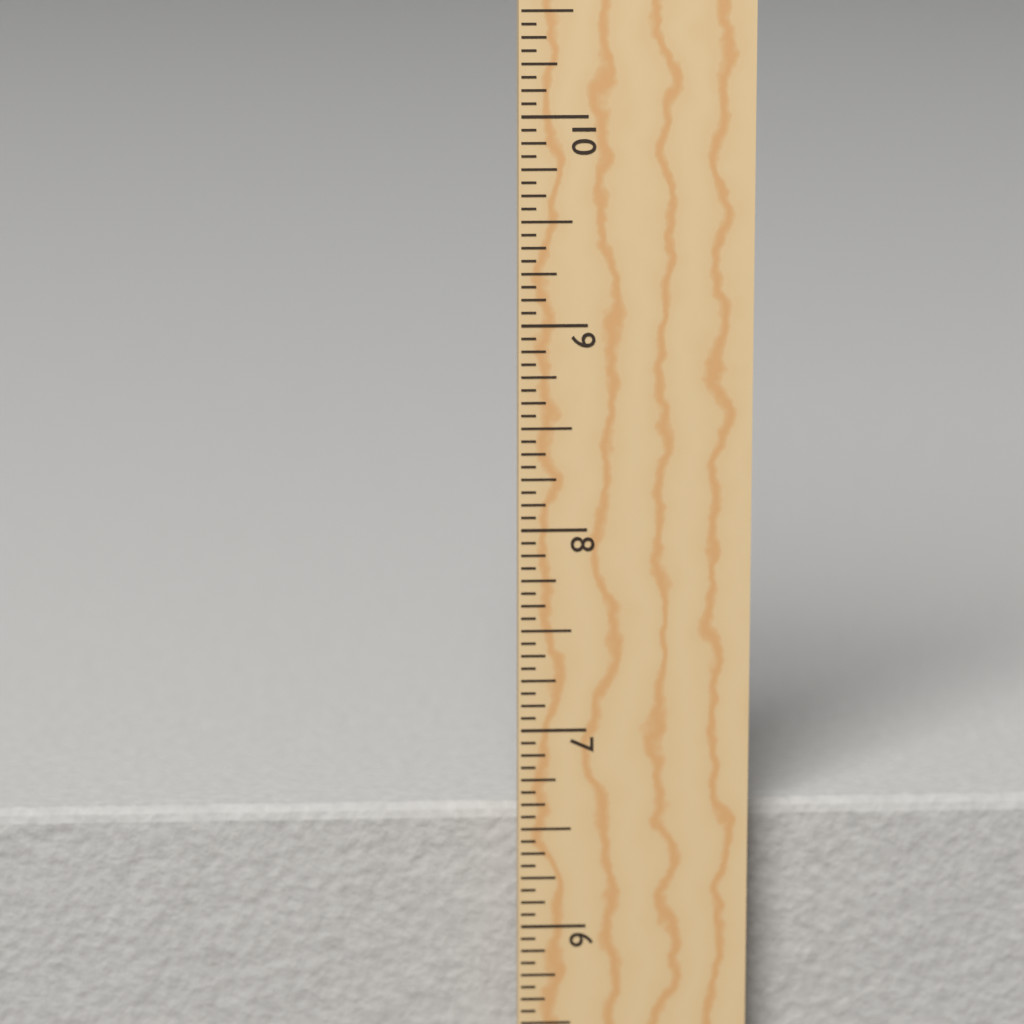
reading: 6.5625 in
